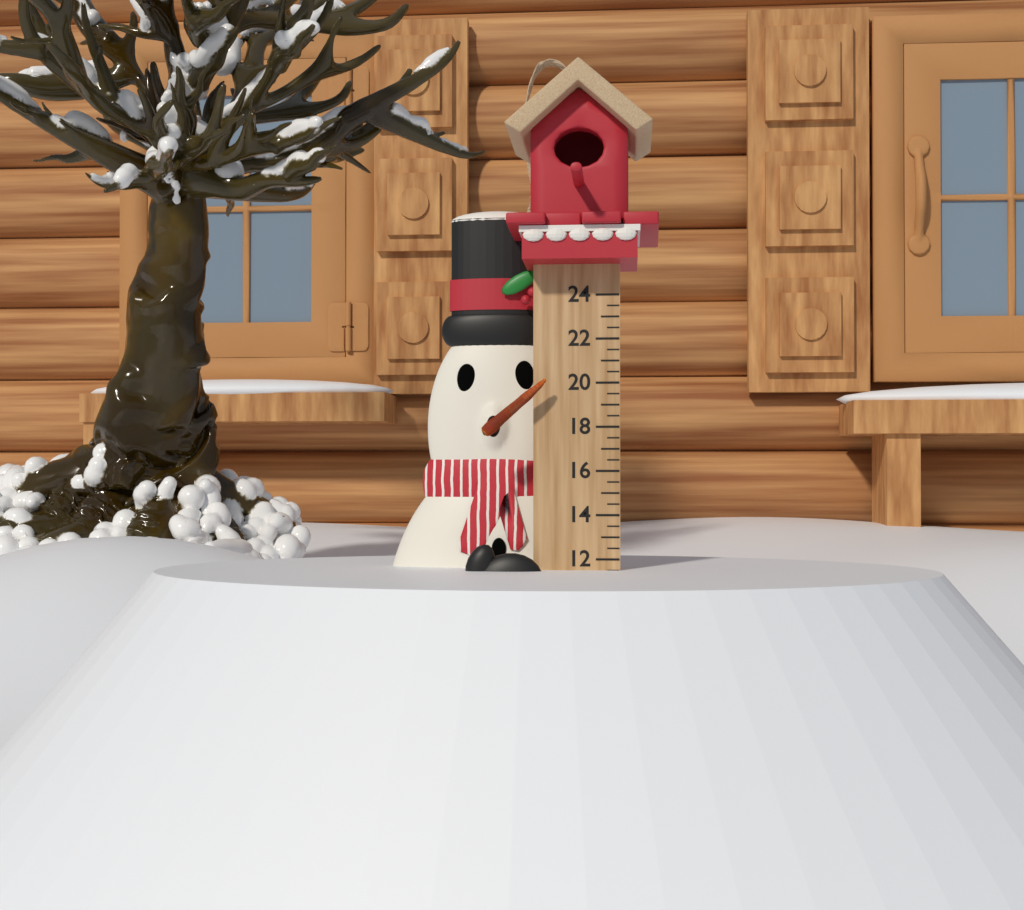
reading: 11.5 (no unit)
